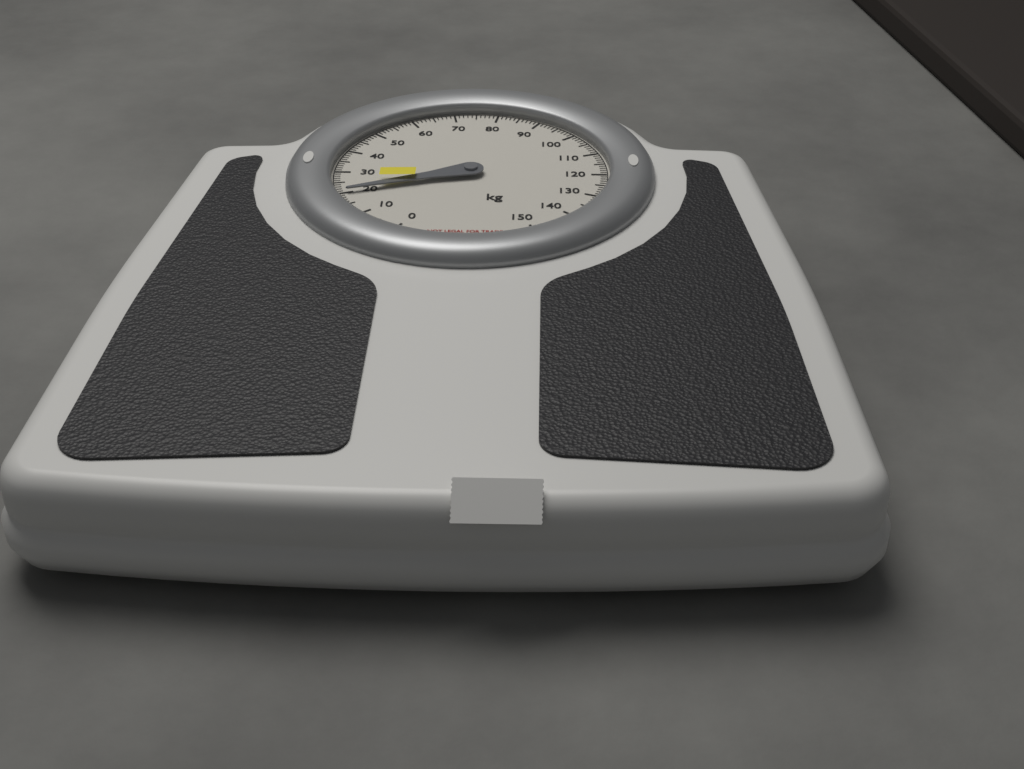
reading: 20 kg
